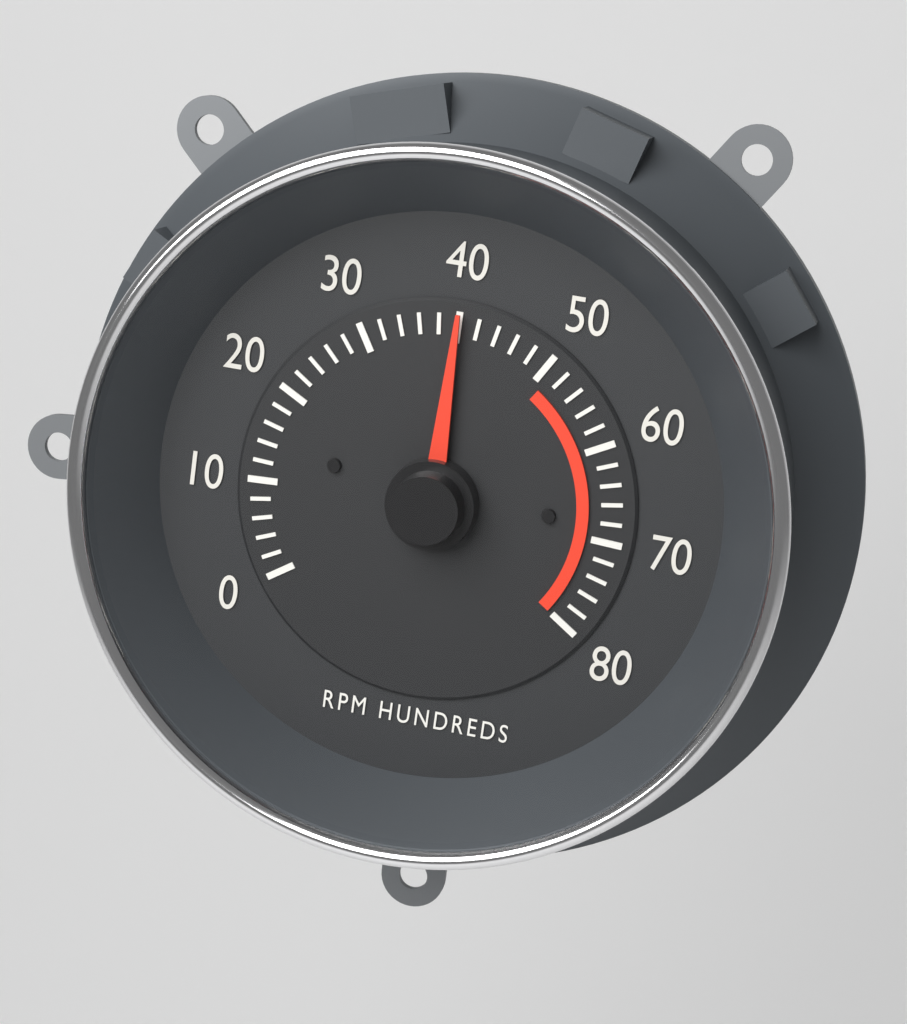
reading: 4000 RPM
